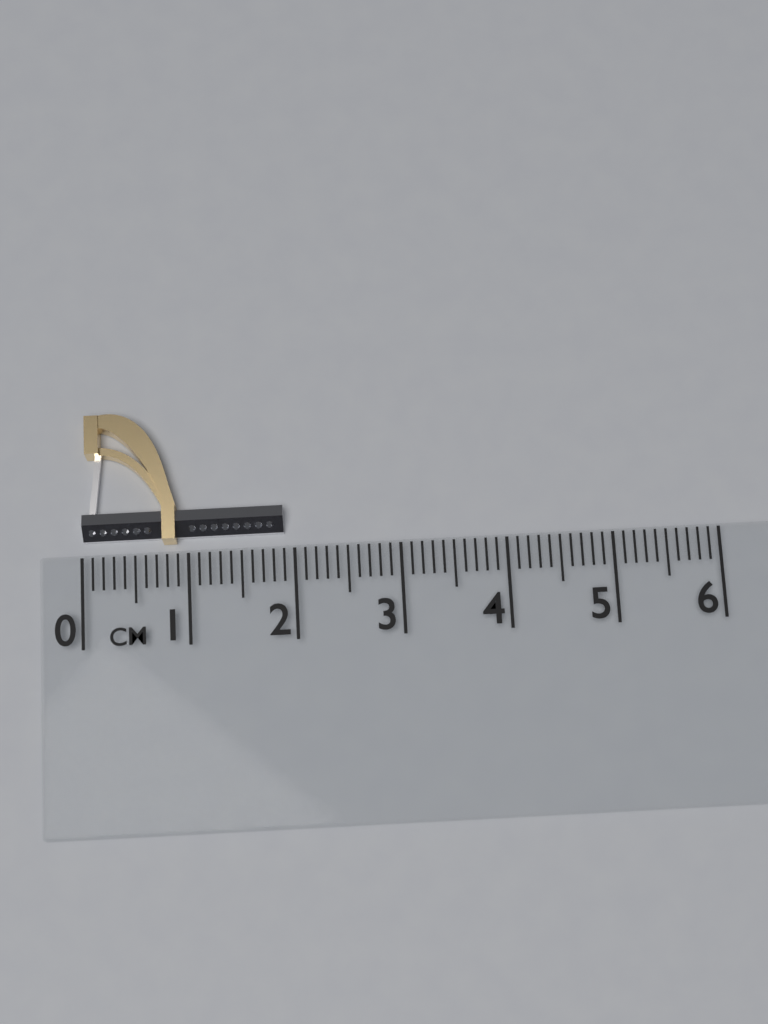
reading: 1.9 cm
